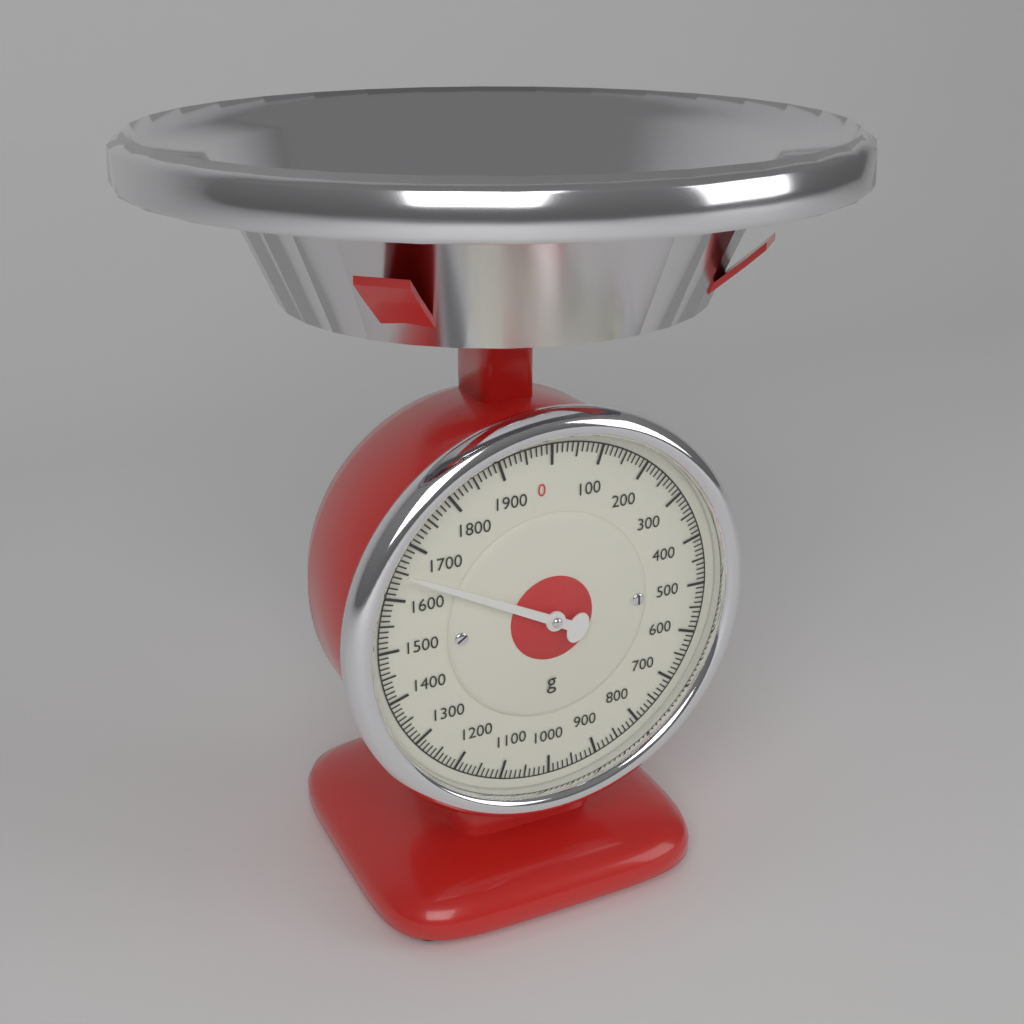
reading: 1650 g
